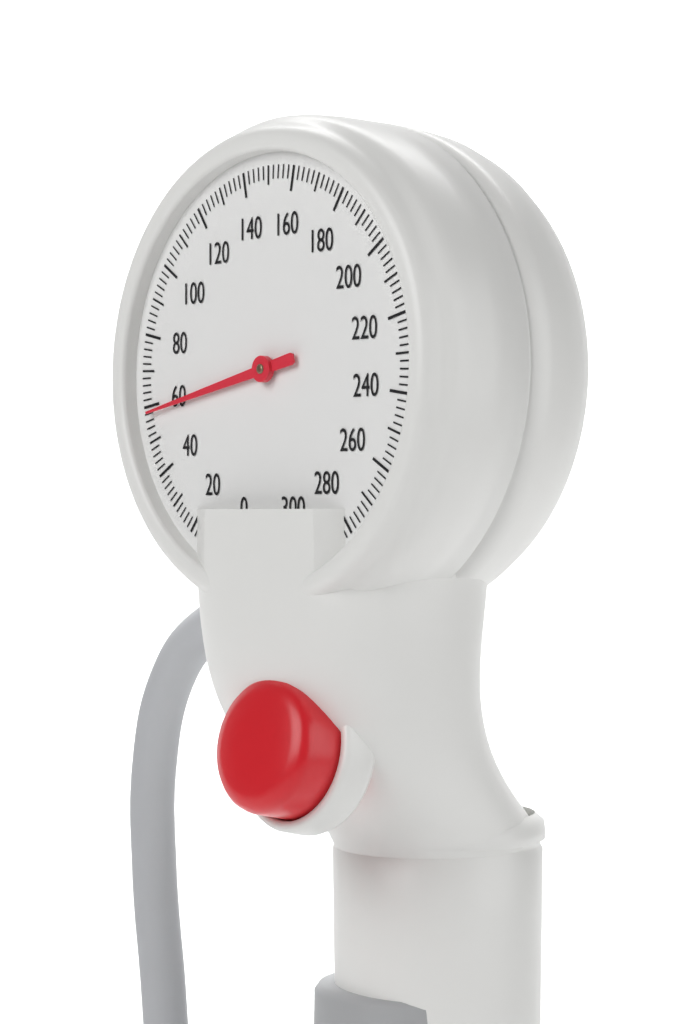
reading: 58 mmHg
